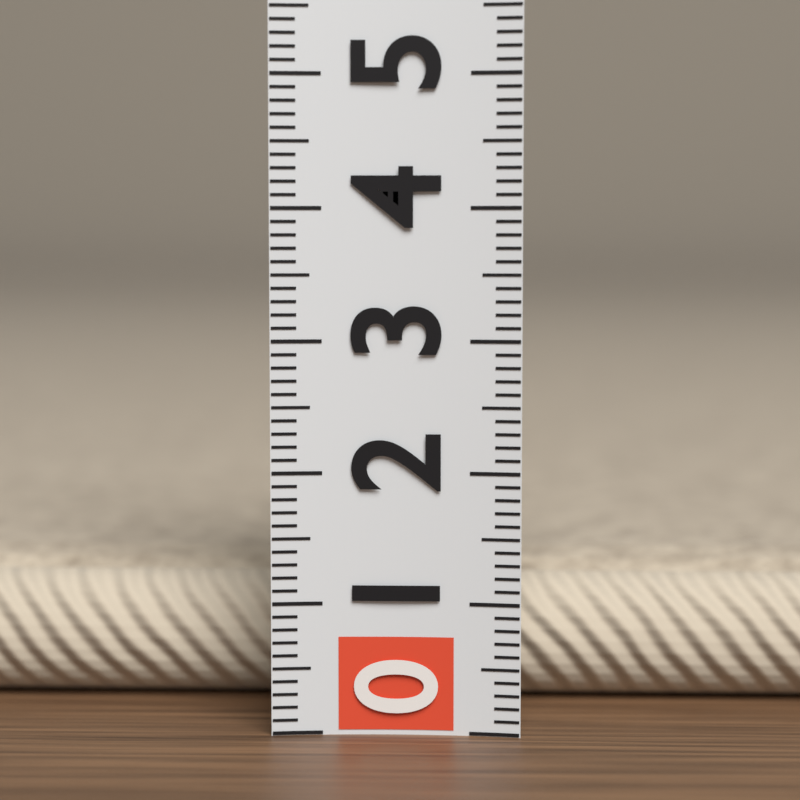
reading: 1.1 (no unit)
